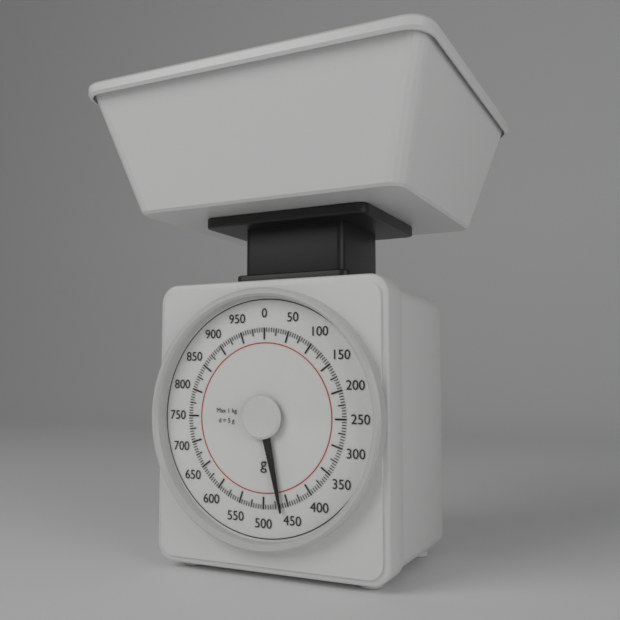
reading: 465 g
